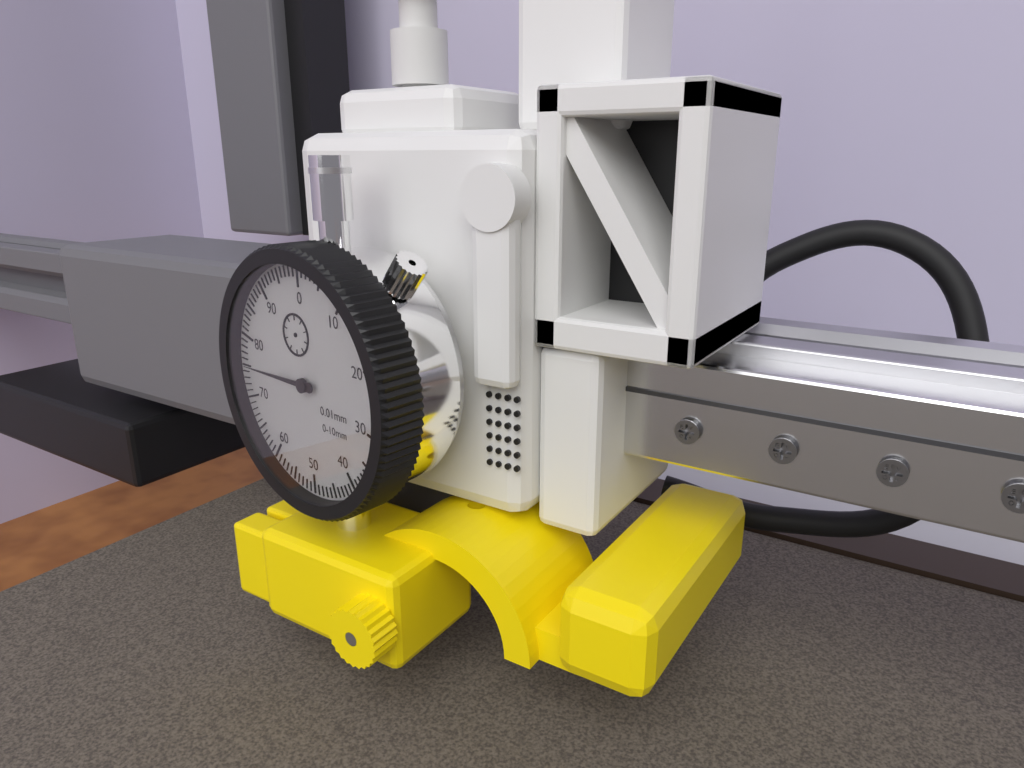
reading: 75 0.01mm
